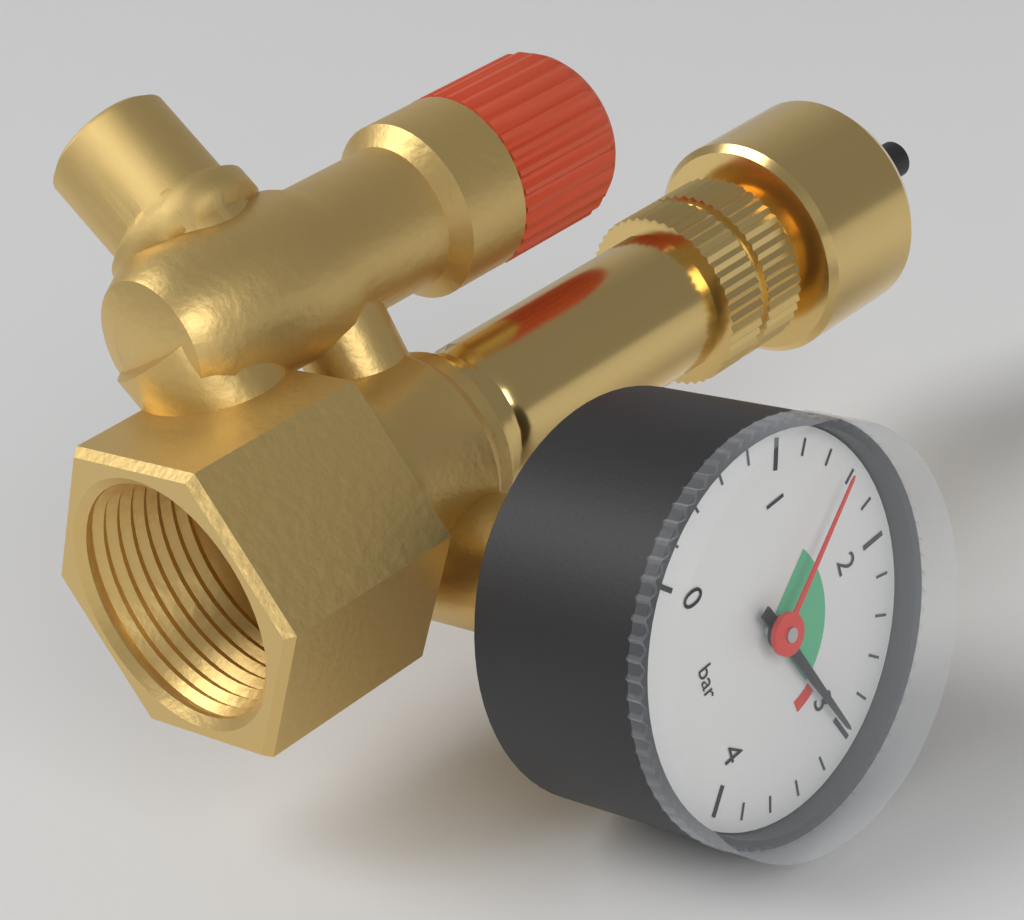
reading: 3.0 bar
